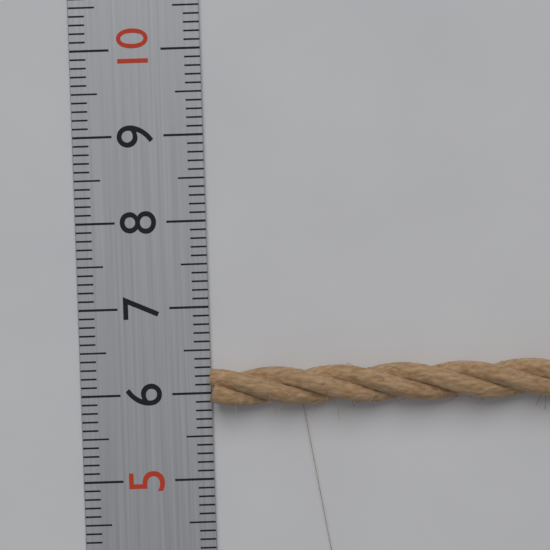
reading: 6.3 (no unit)
